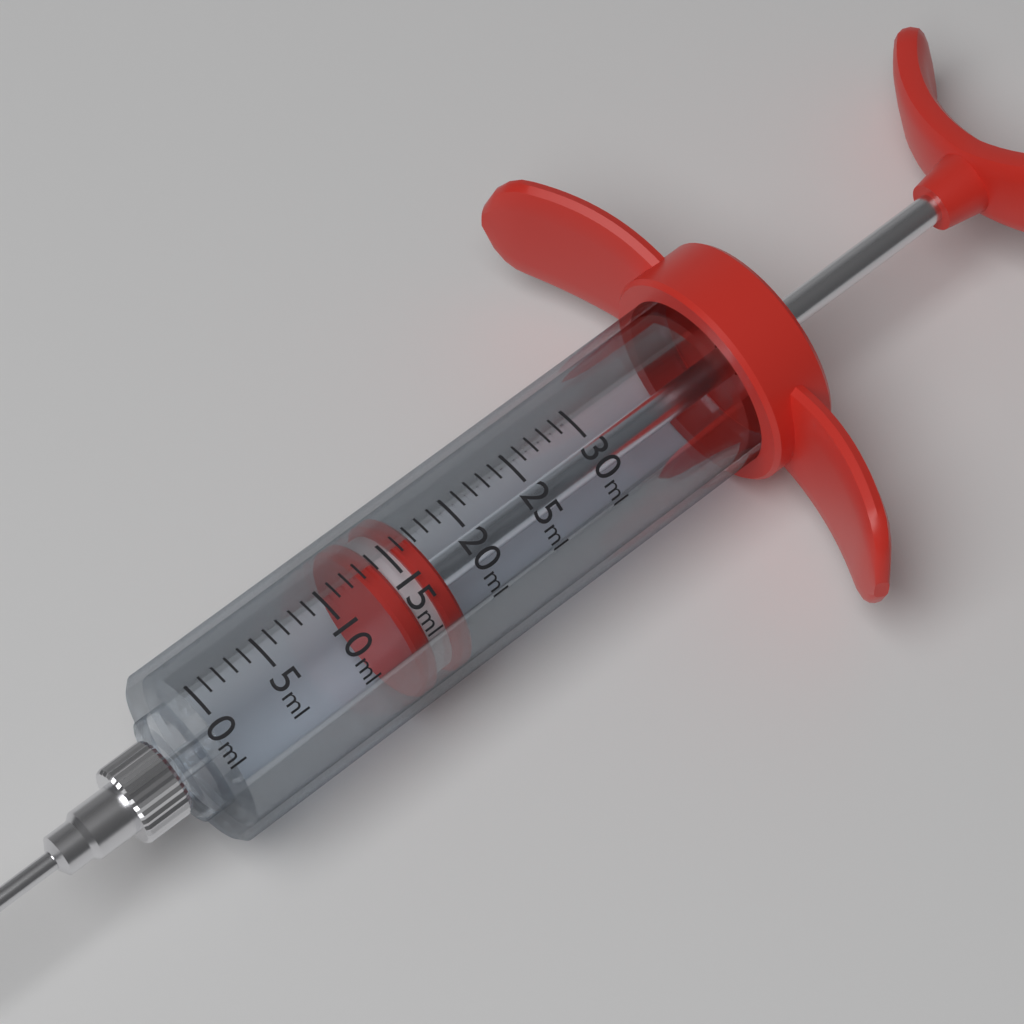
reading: 13 ml
